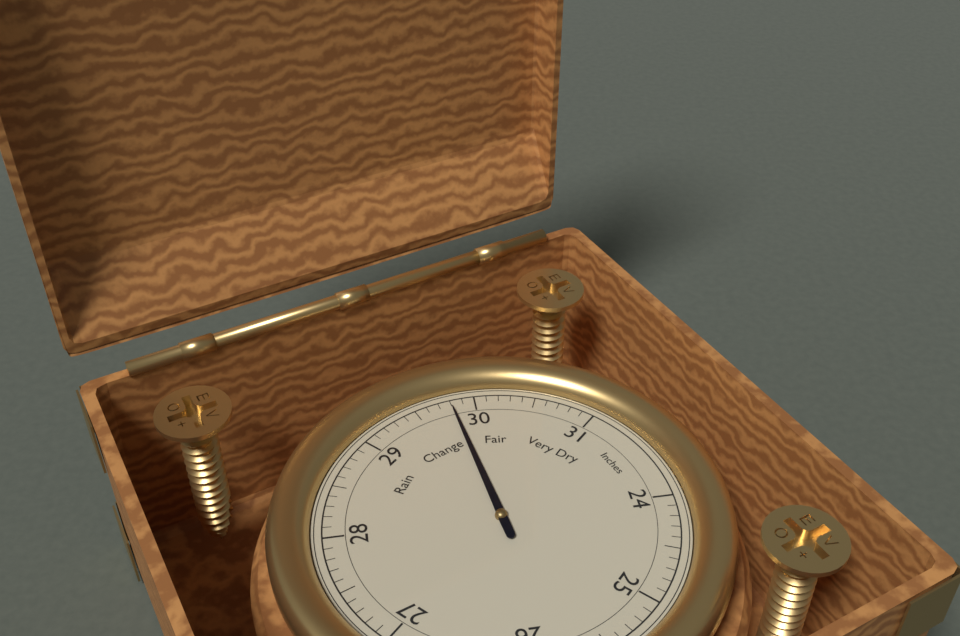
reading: 29.8 Inches
